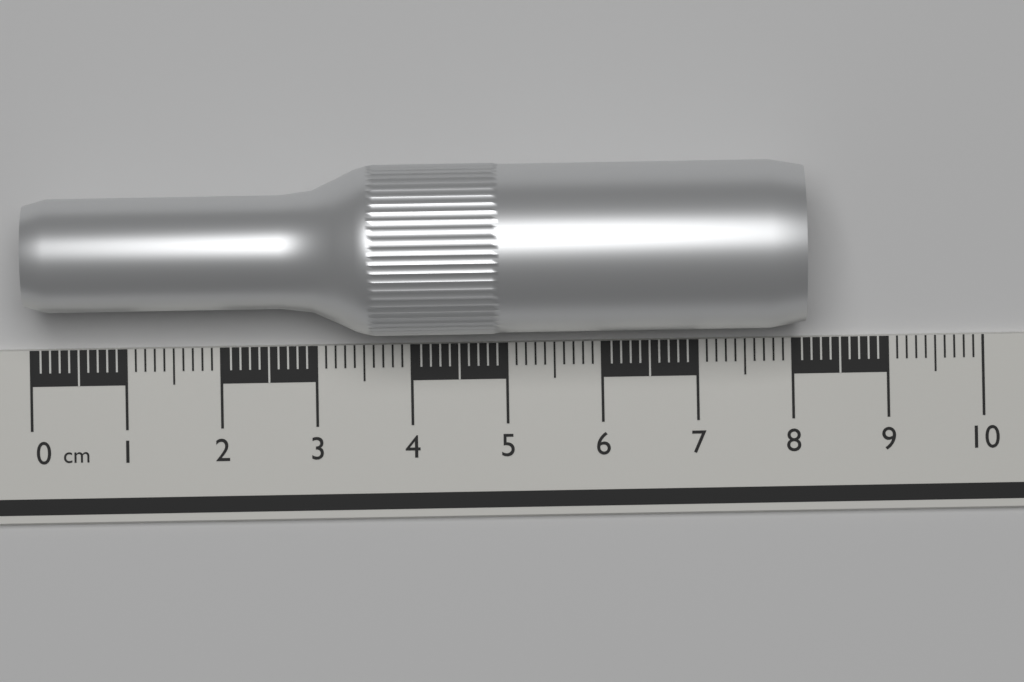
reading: 8.1 cm
